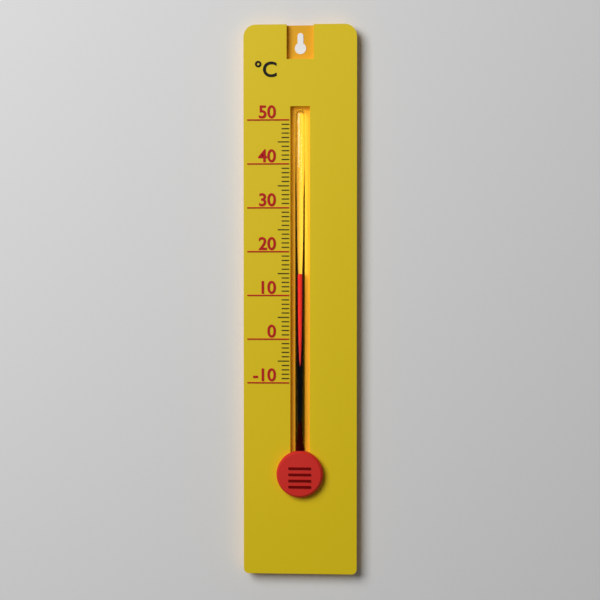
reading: 15 °C
